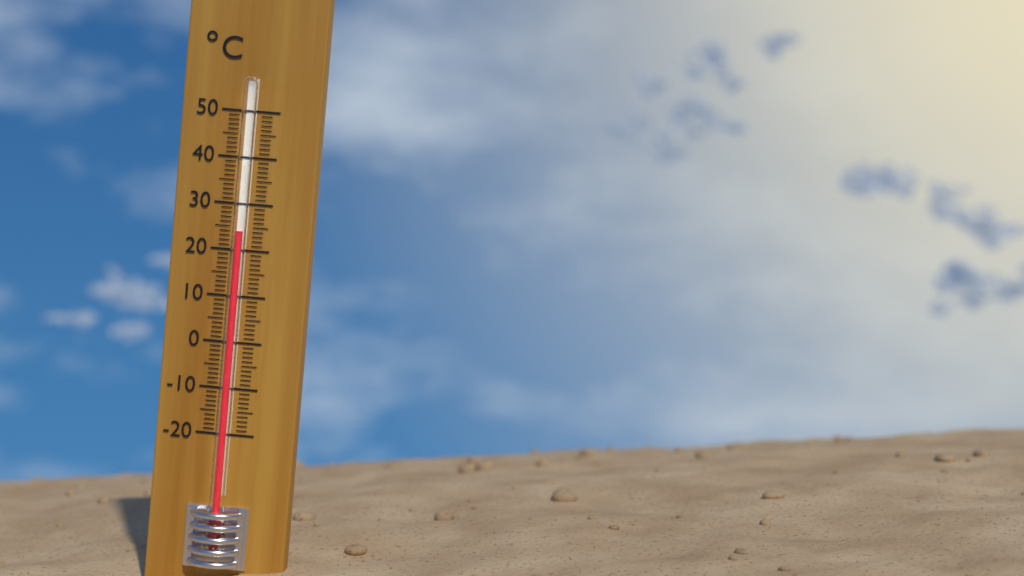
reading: 24 °C
